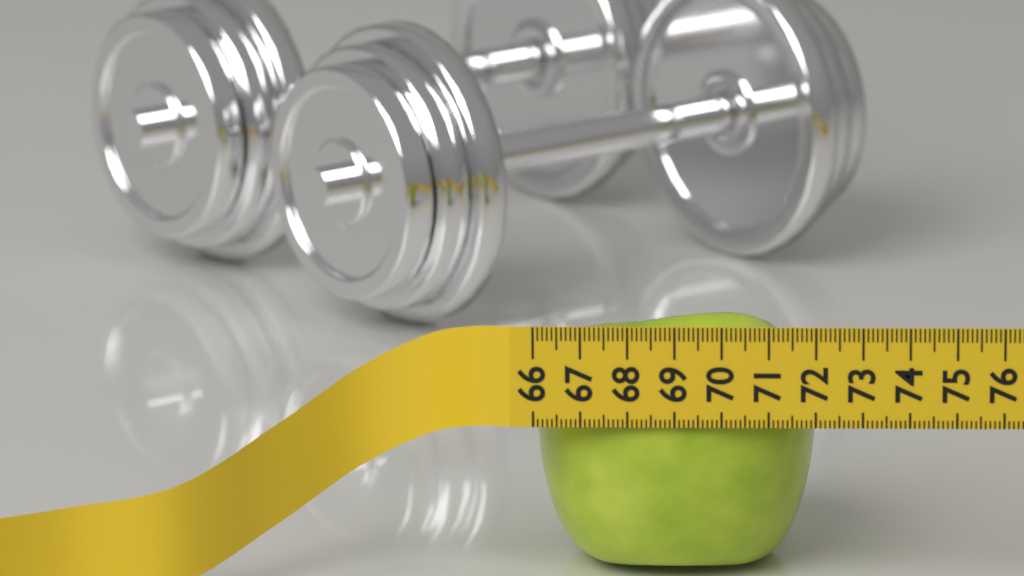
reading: 72.0 (no unit)
